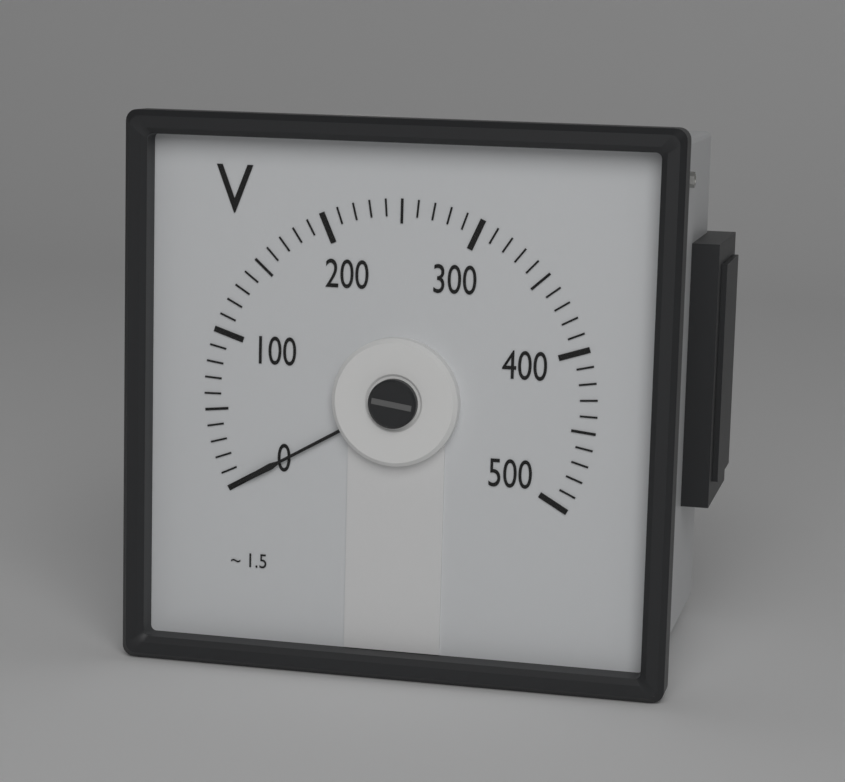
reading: 0 V
